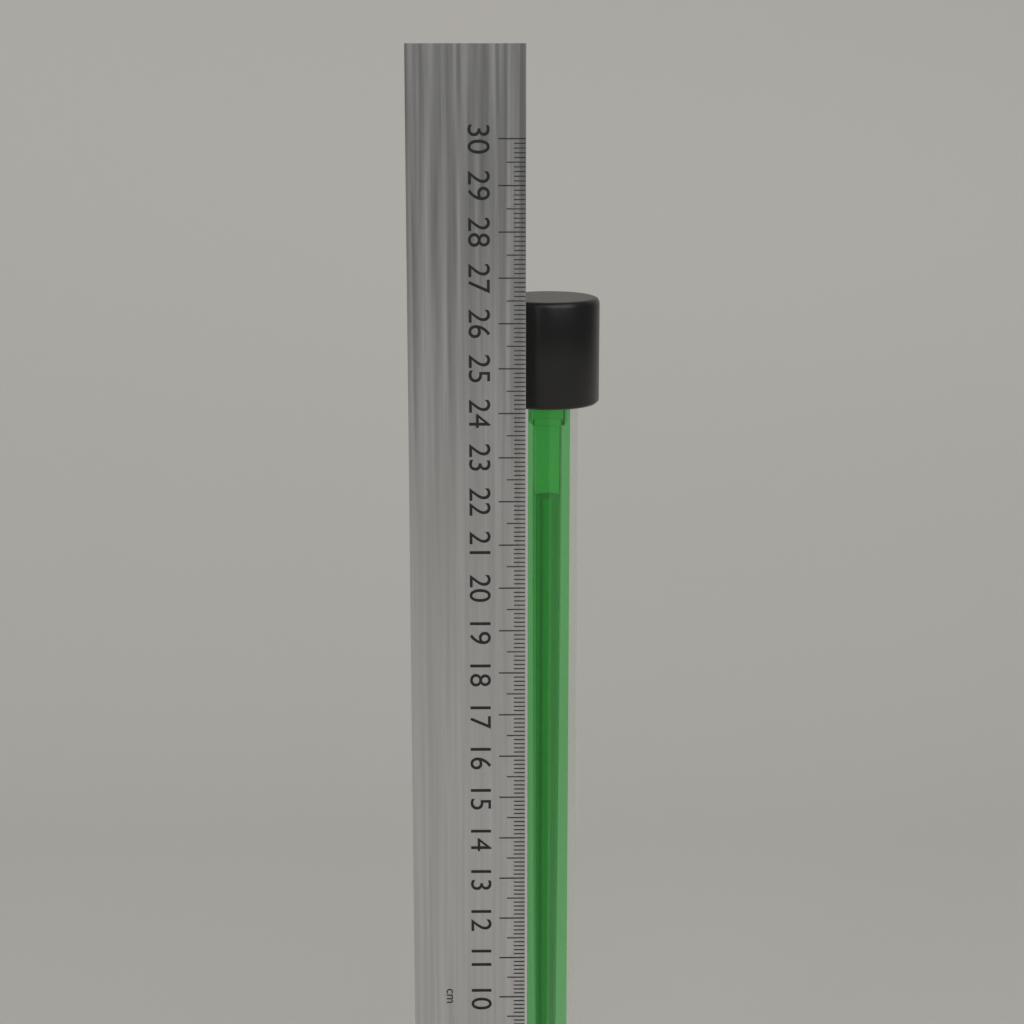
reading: 26.4 cm
